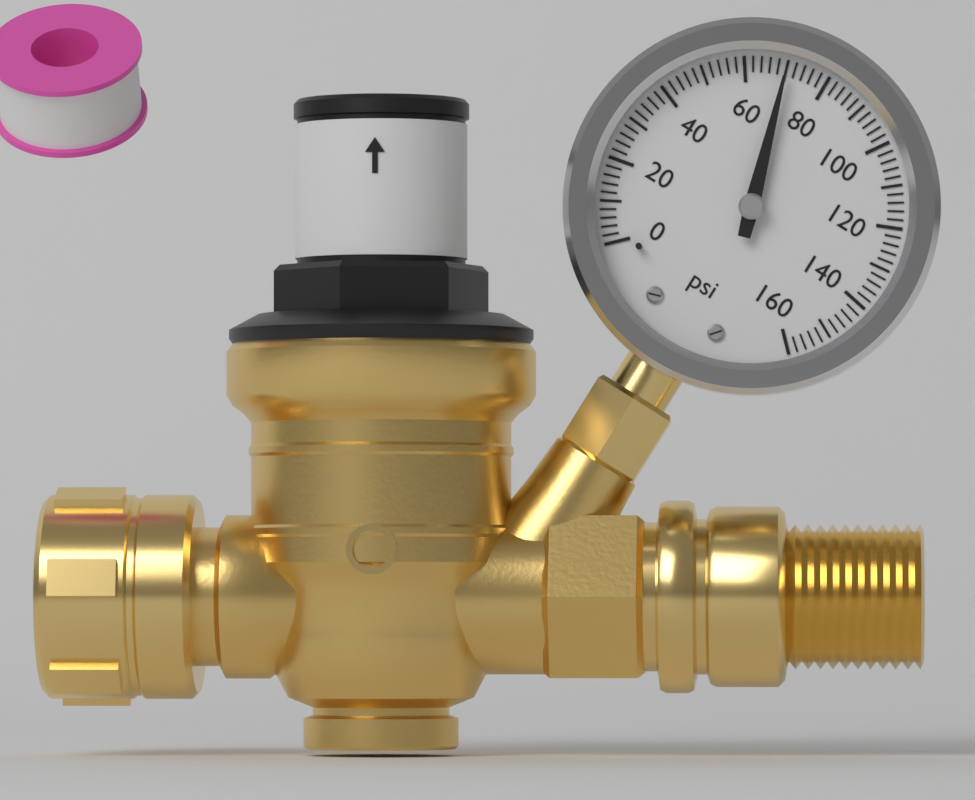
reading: 70 psi
